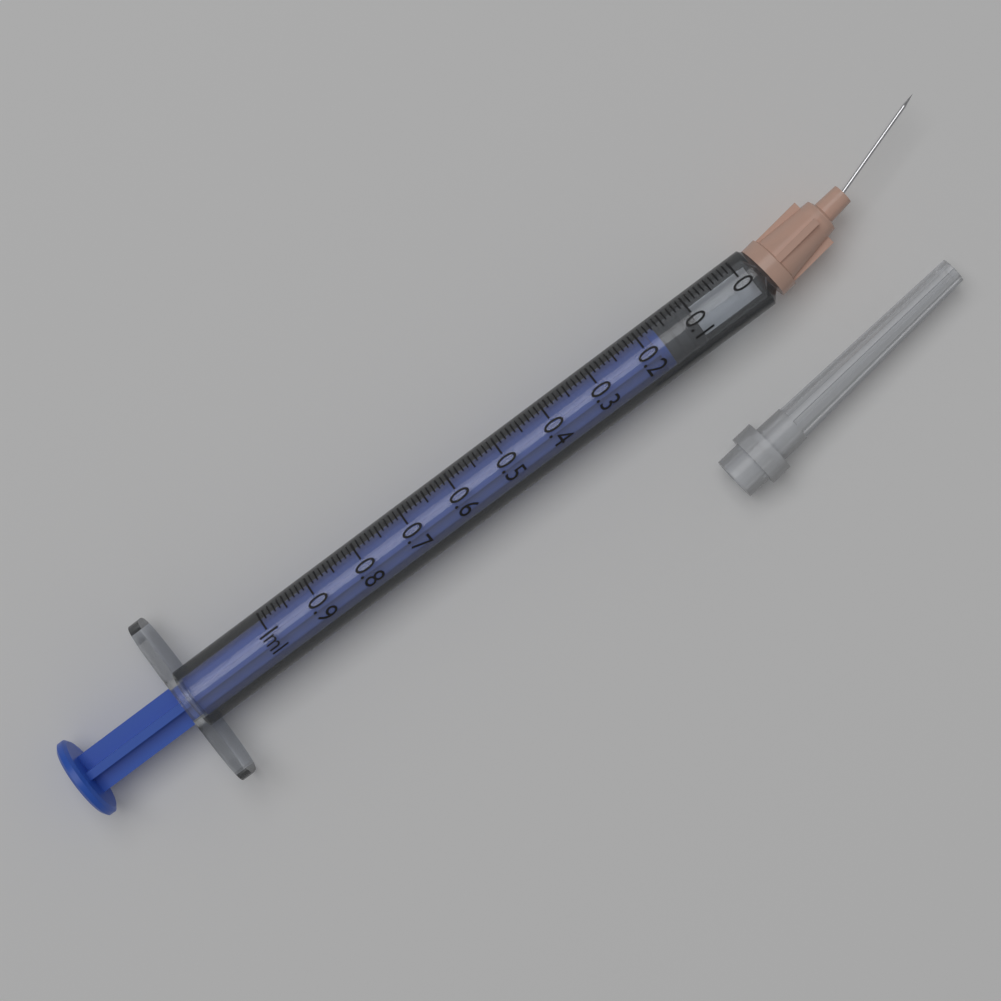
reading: 0.10 ml
